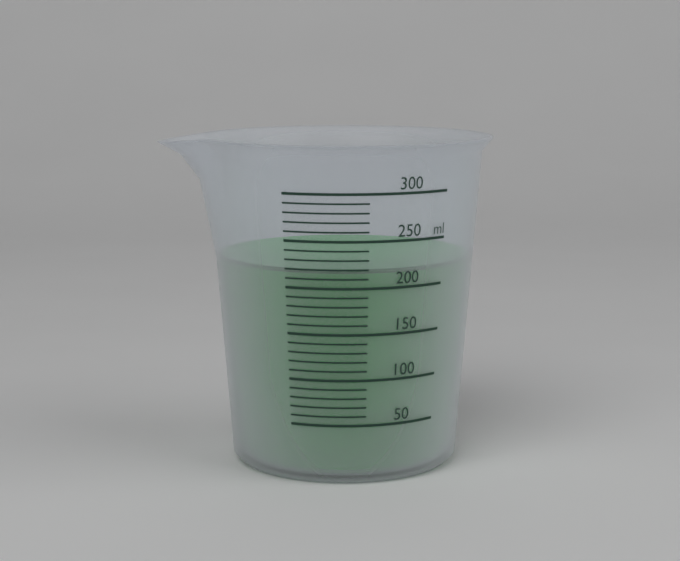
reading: 220 ml
